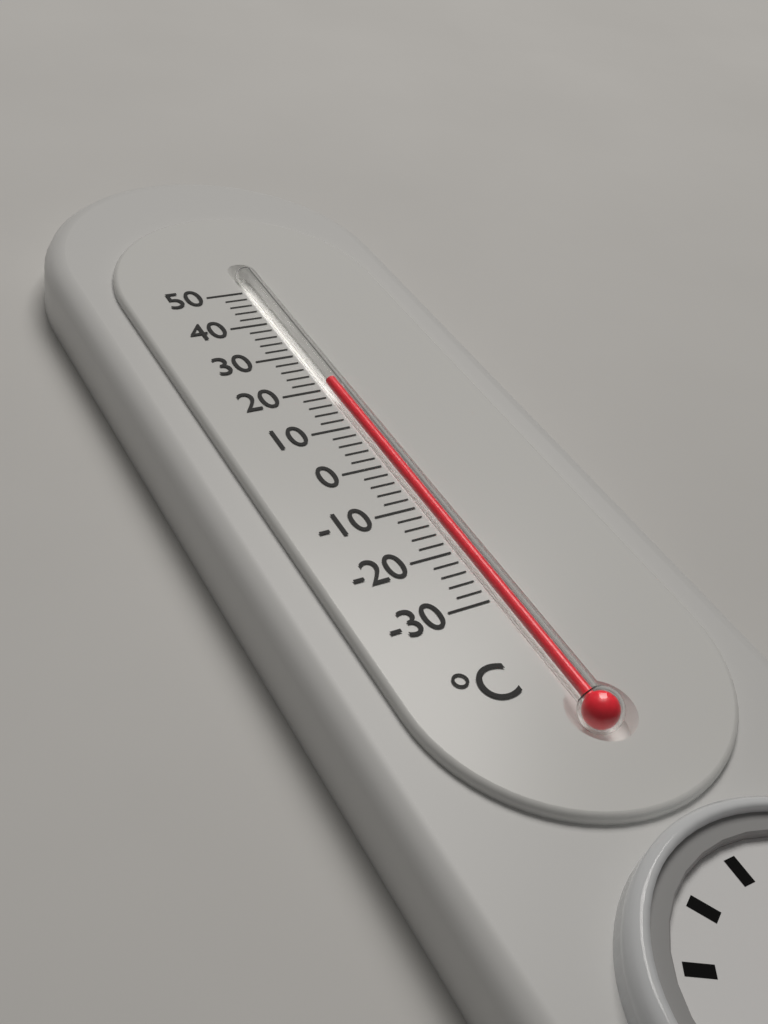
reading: 22 °C
